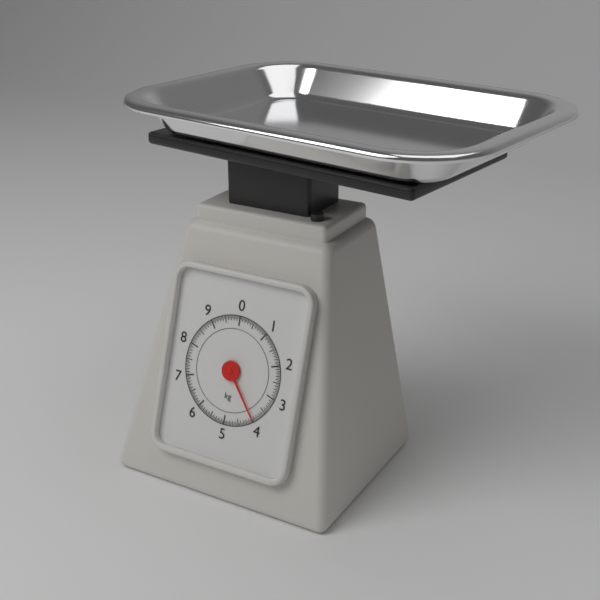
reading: 3.95 kg
